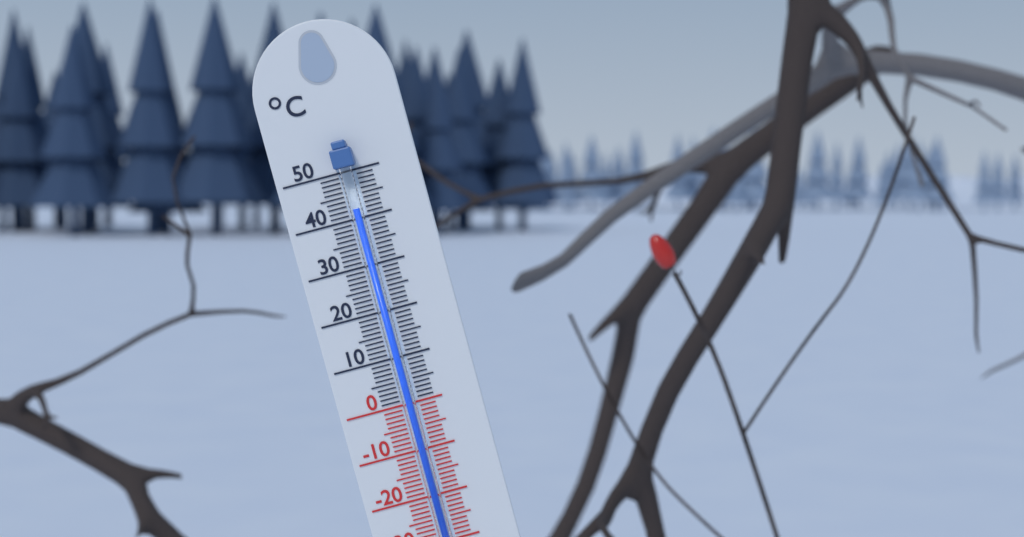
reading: 42 °C
